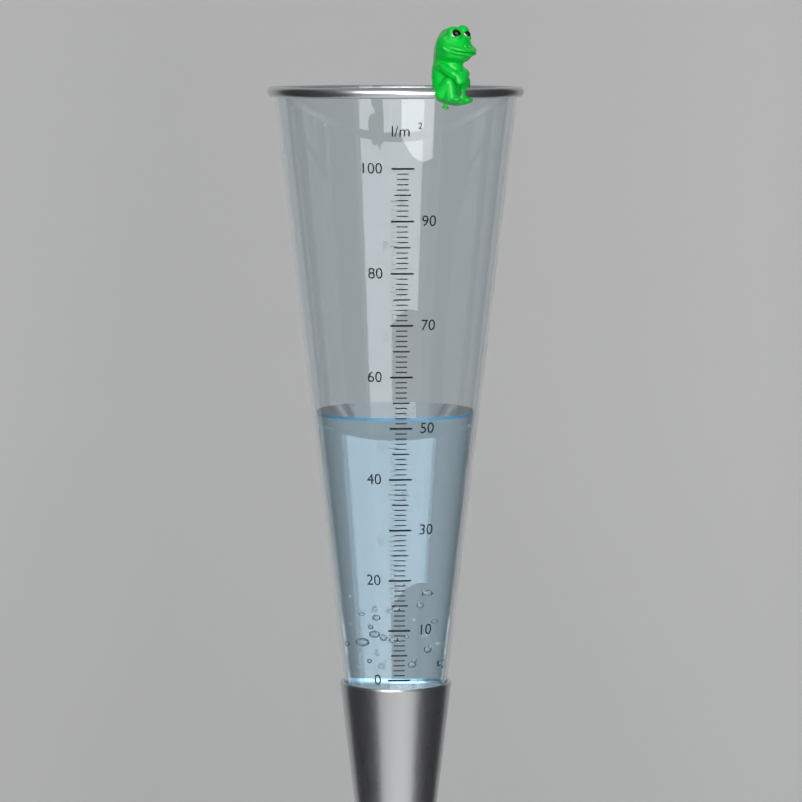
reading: 52 l/m²
